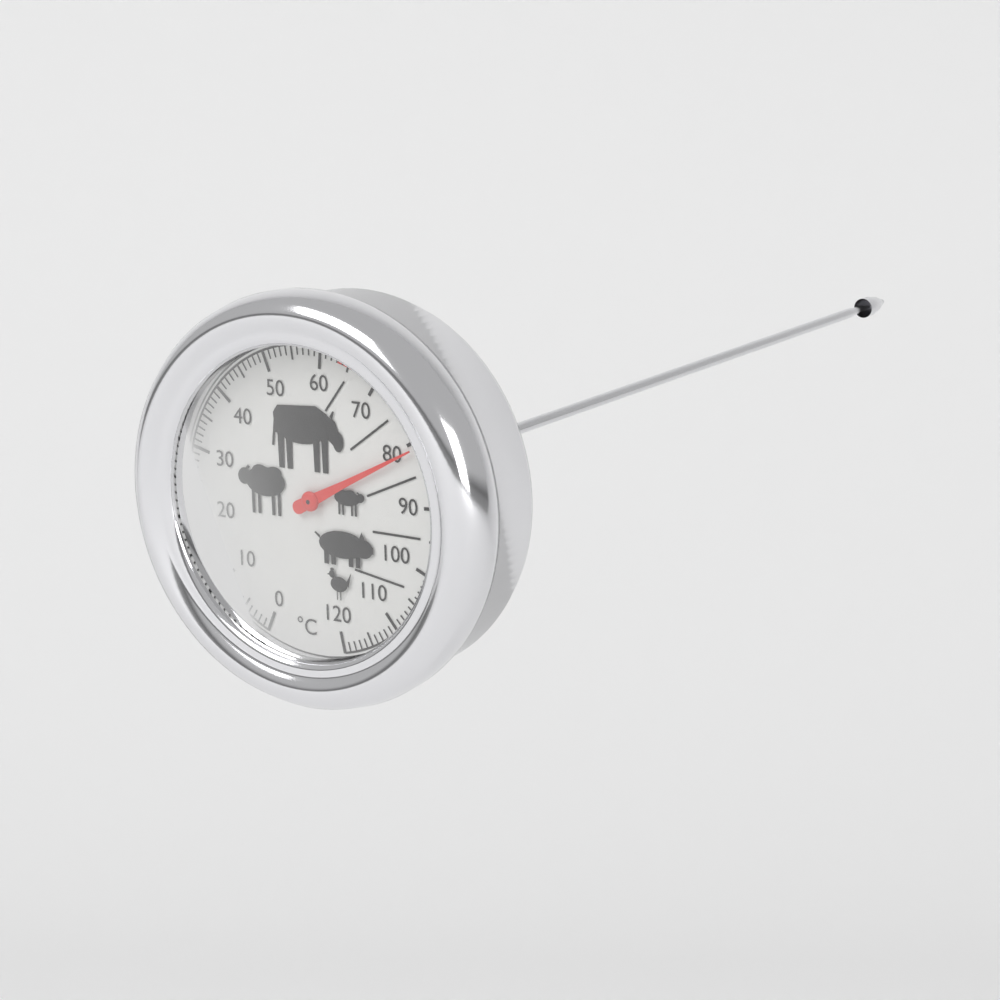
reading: 81 °C
